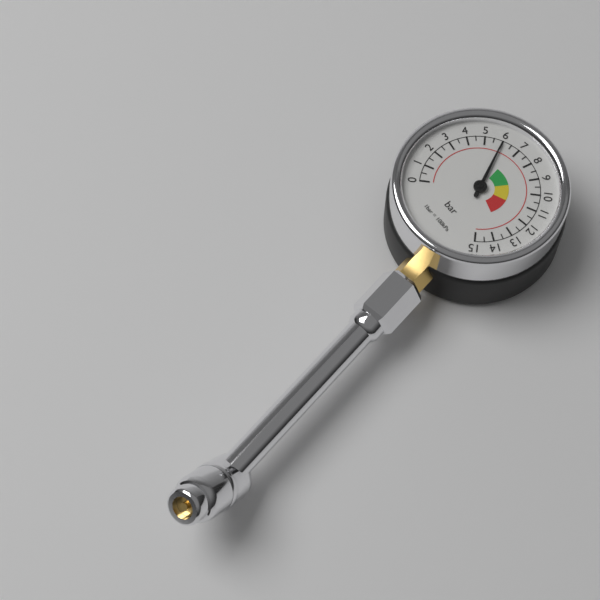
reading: 6.0 bar
